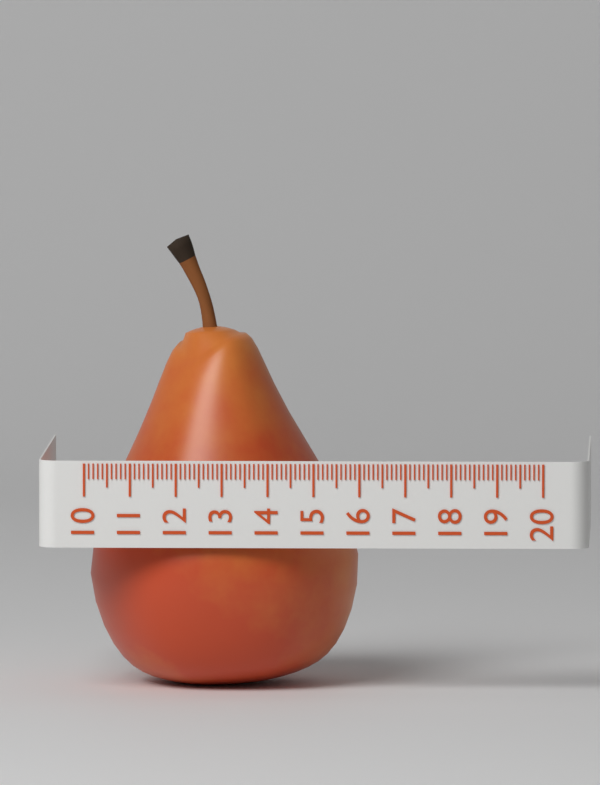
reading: 15.9 (no unit)
